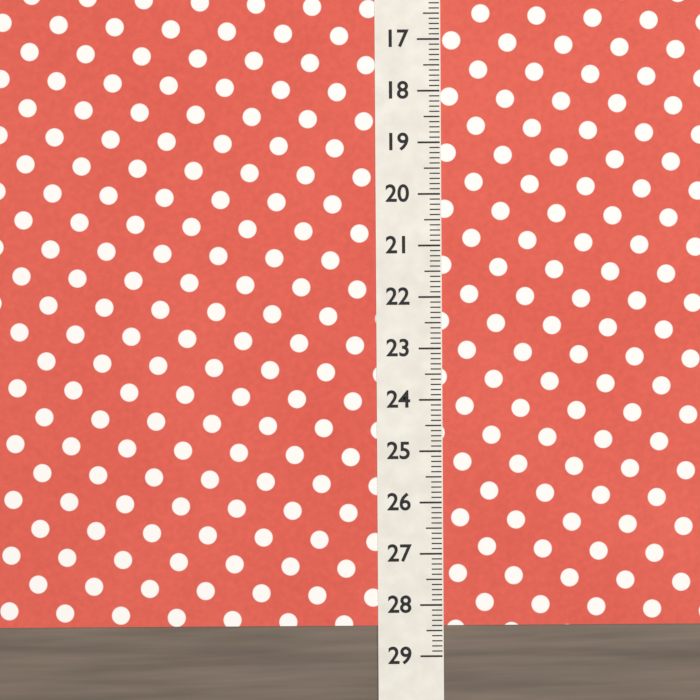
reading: 28.4 (no unit)
